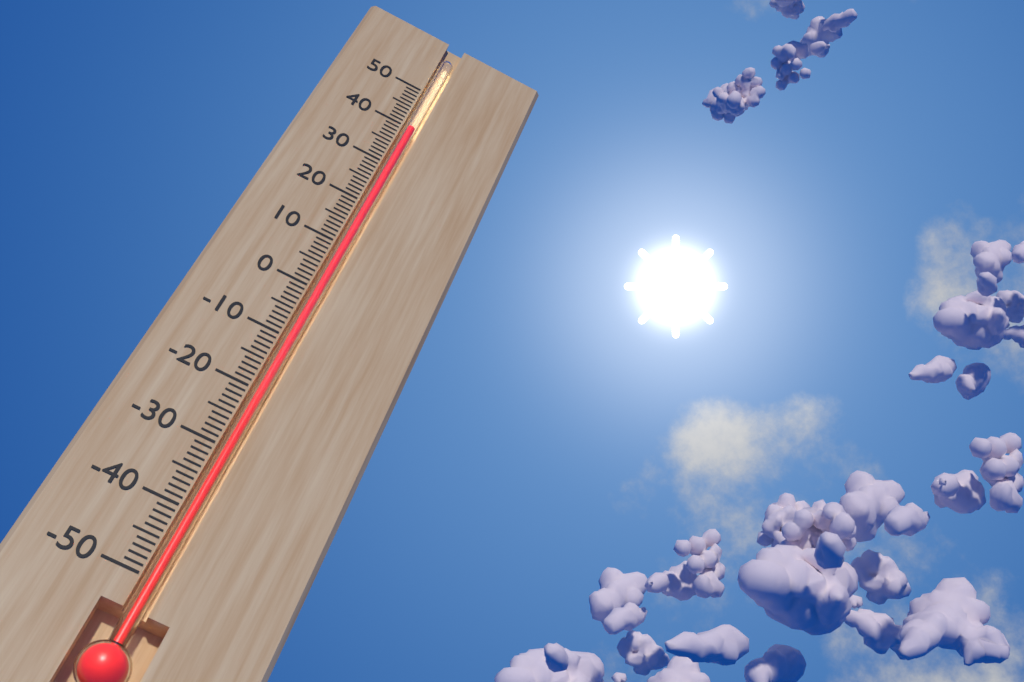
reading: 40 (no unit)
